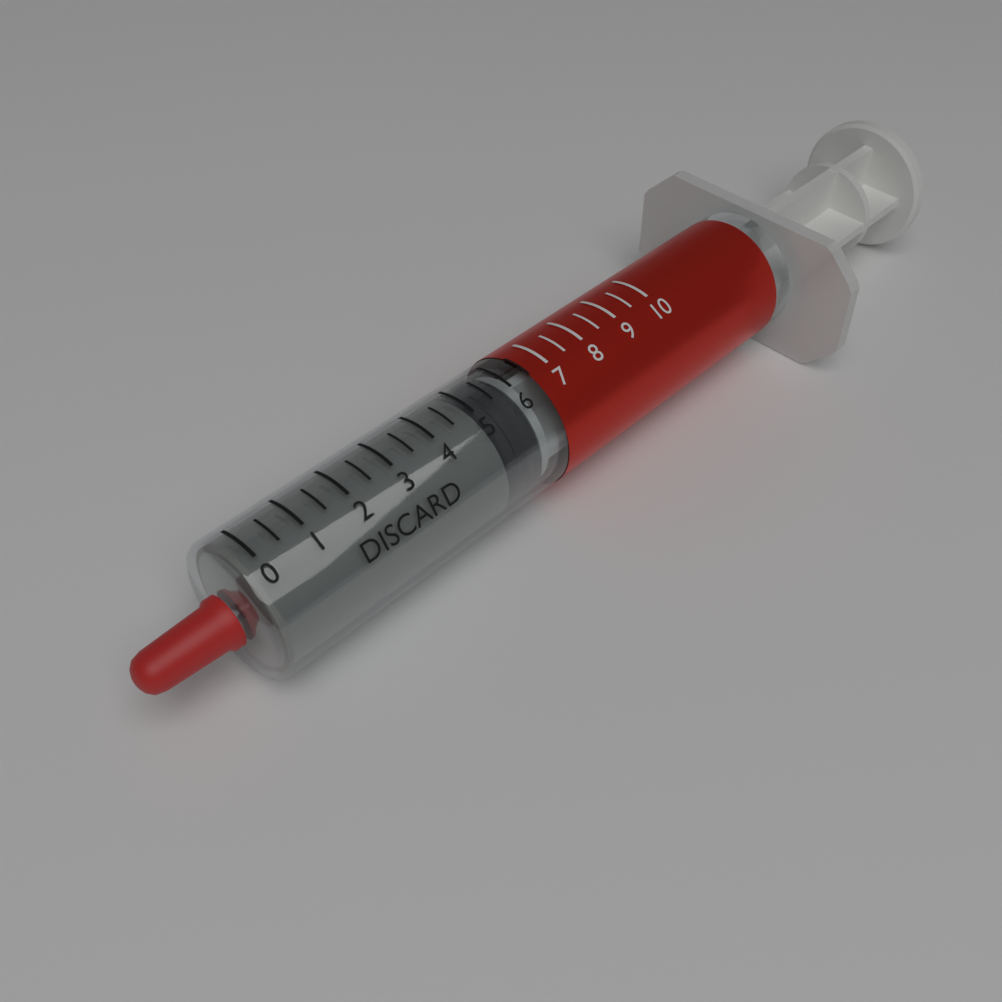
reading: 5.0 (no unit)
